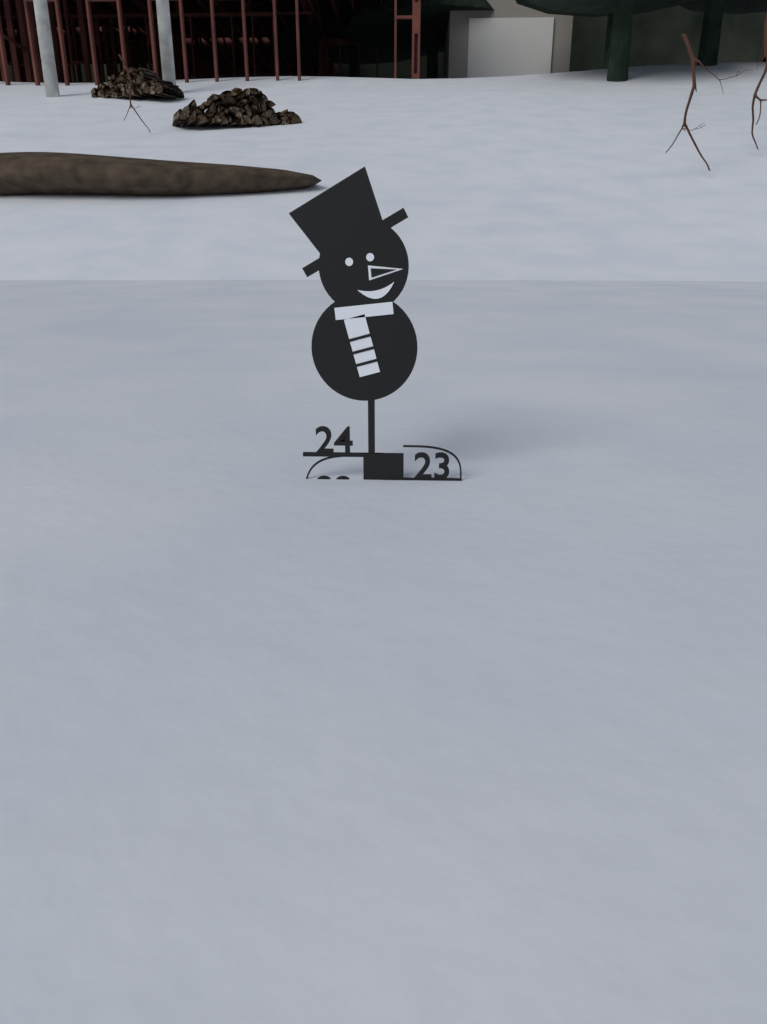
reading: 23 (no unit)
